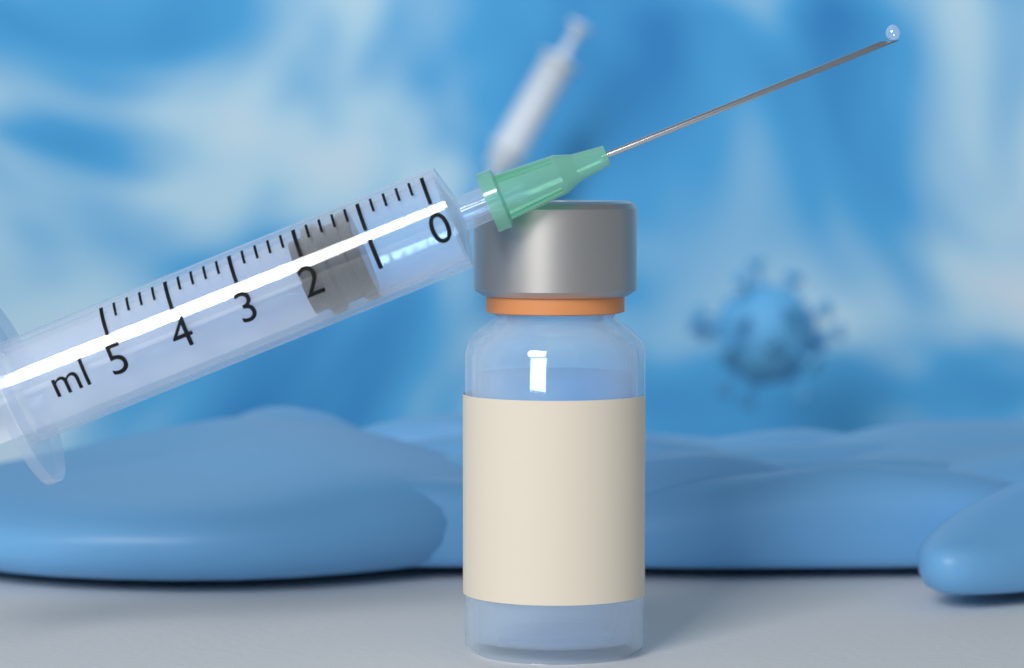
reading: 1.2 ml
